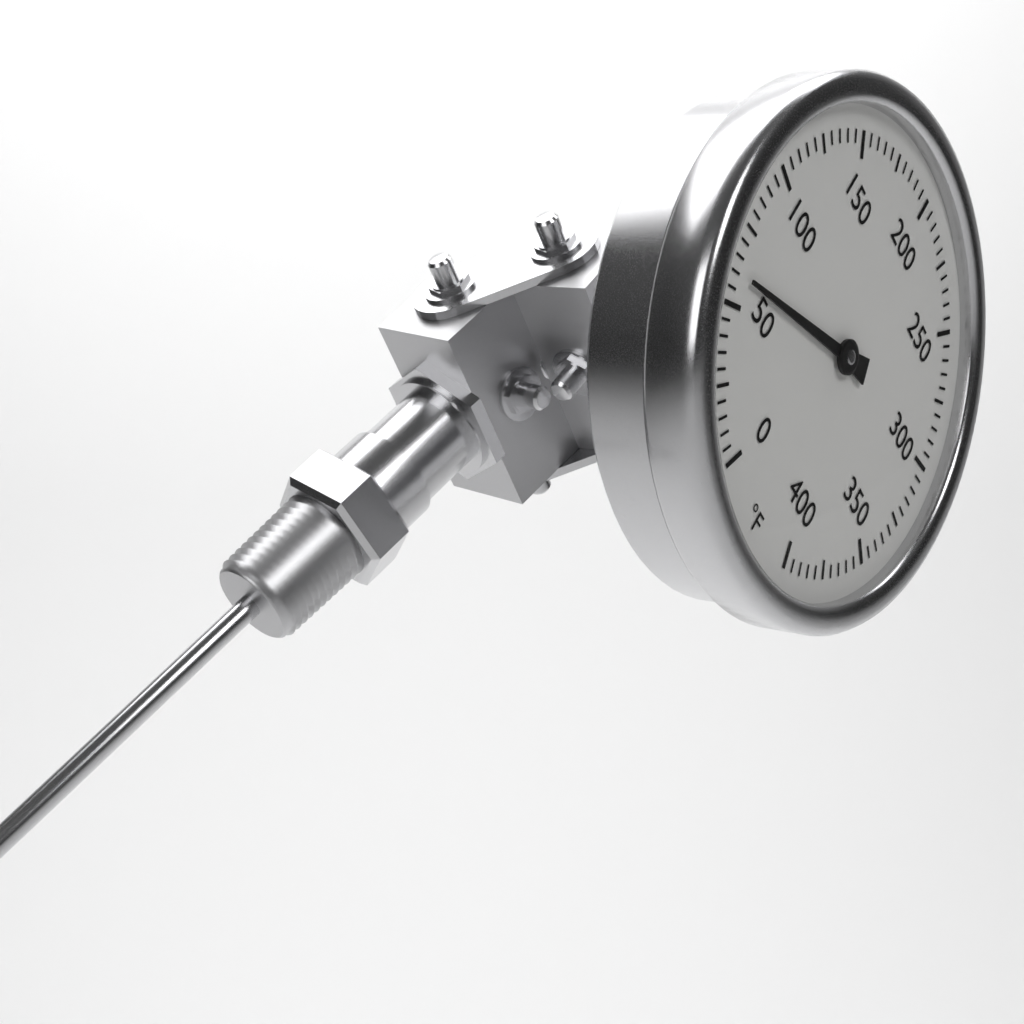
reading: 60 °F
